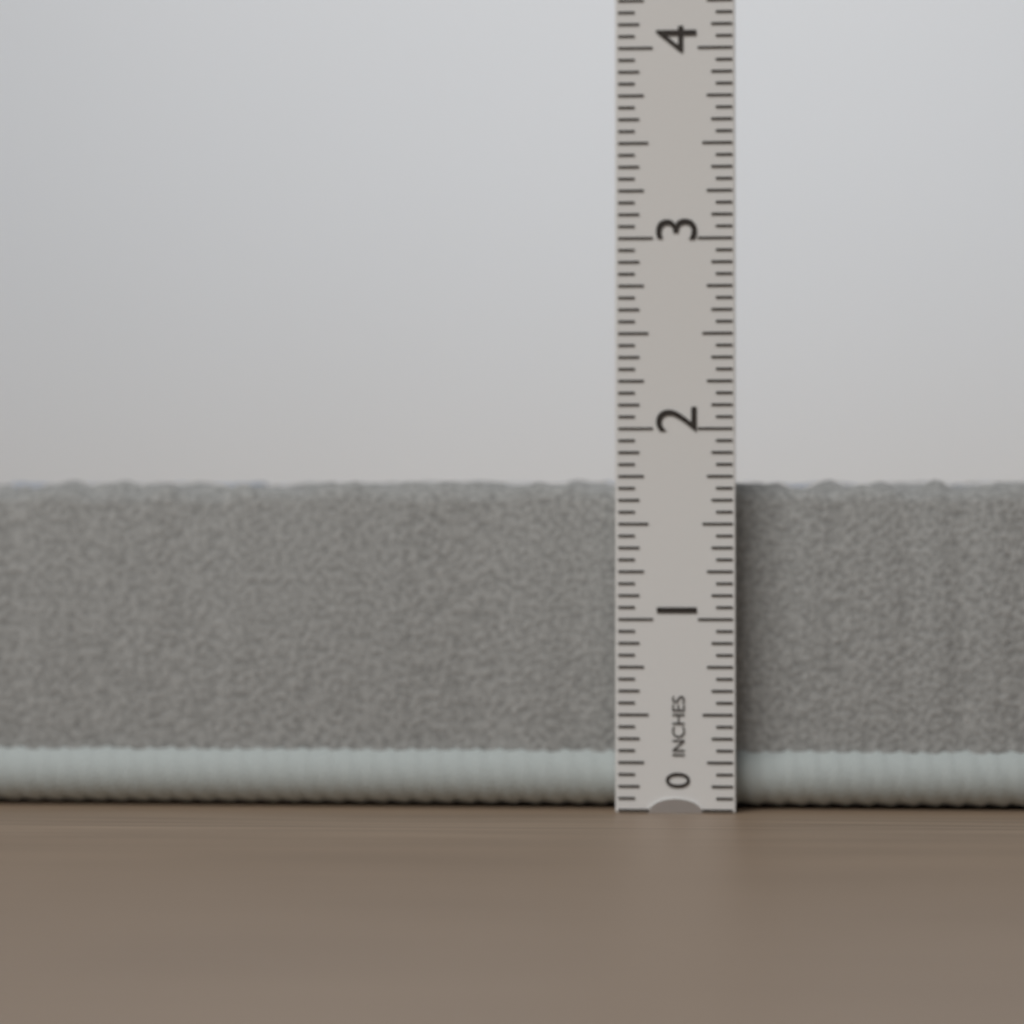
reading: 1.7500 in
